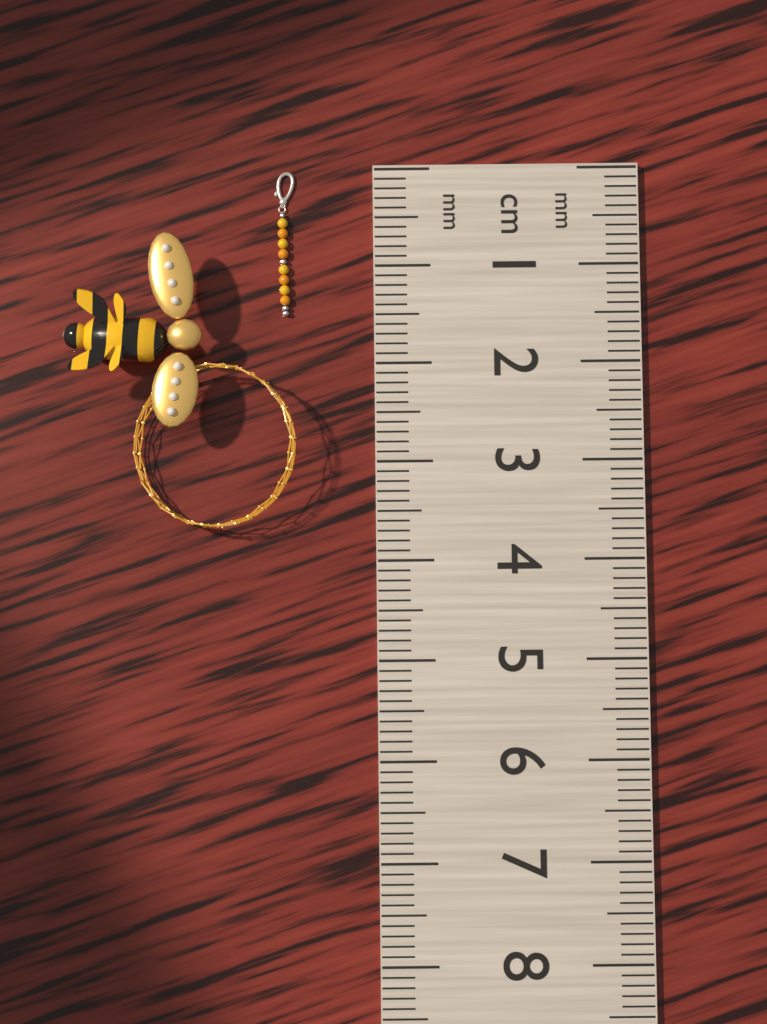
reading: 1.5 cm
